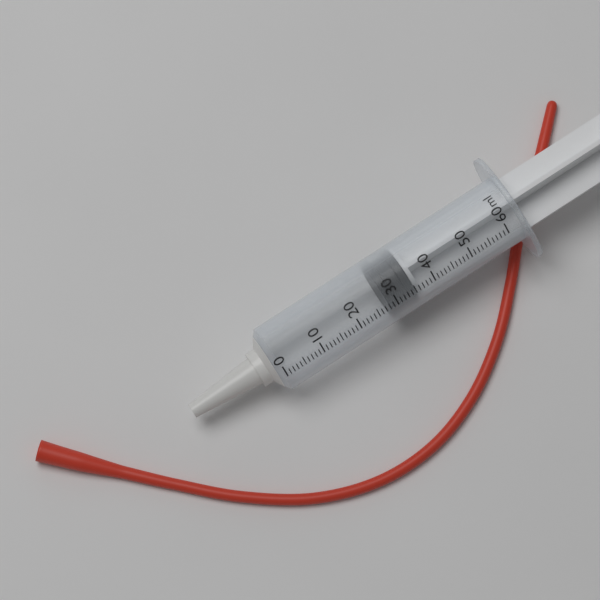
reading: 28 ml
